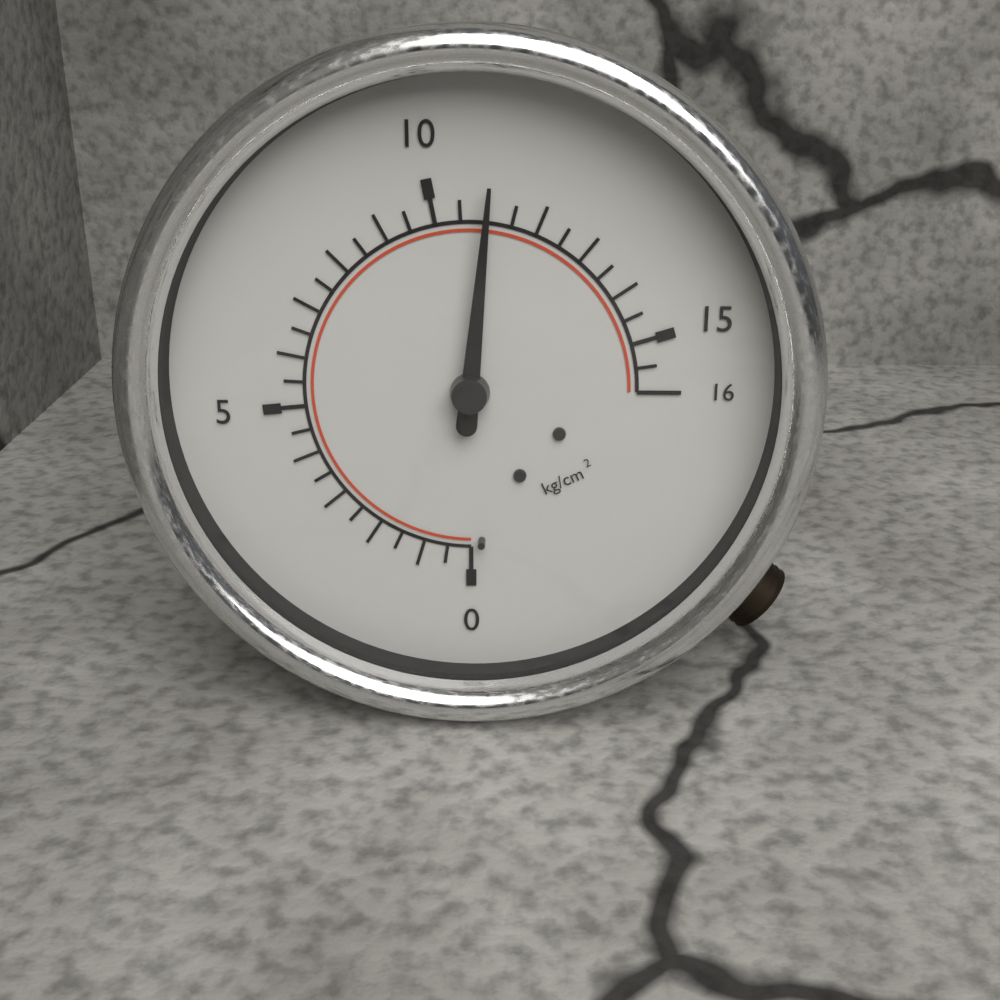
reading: 11.0 kg/cm²
